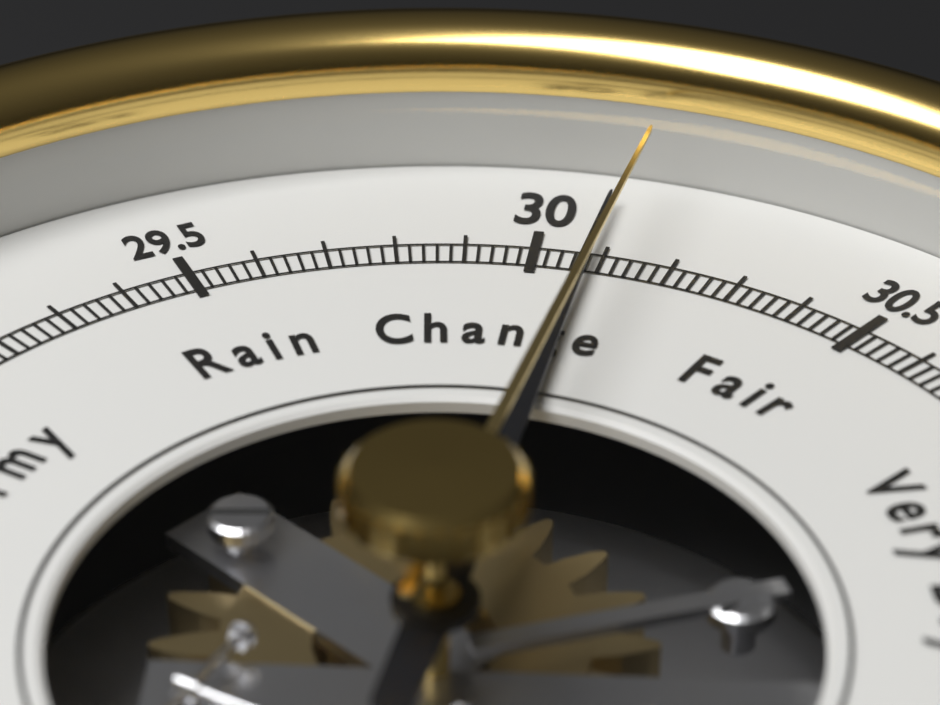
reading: 30.08 inHg
